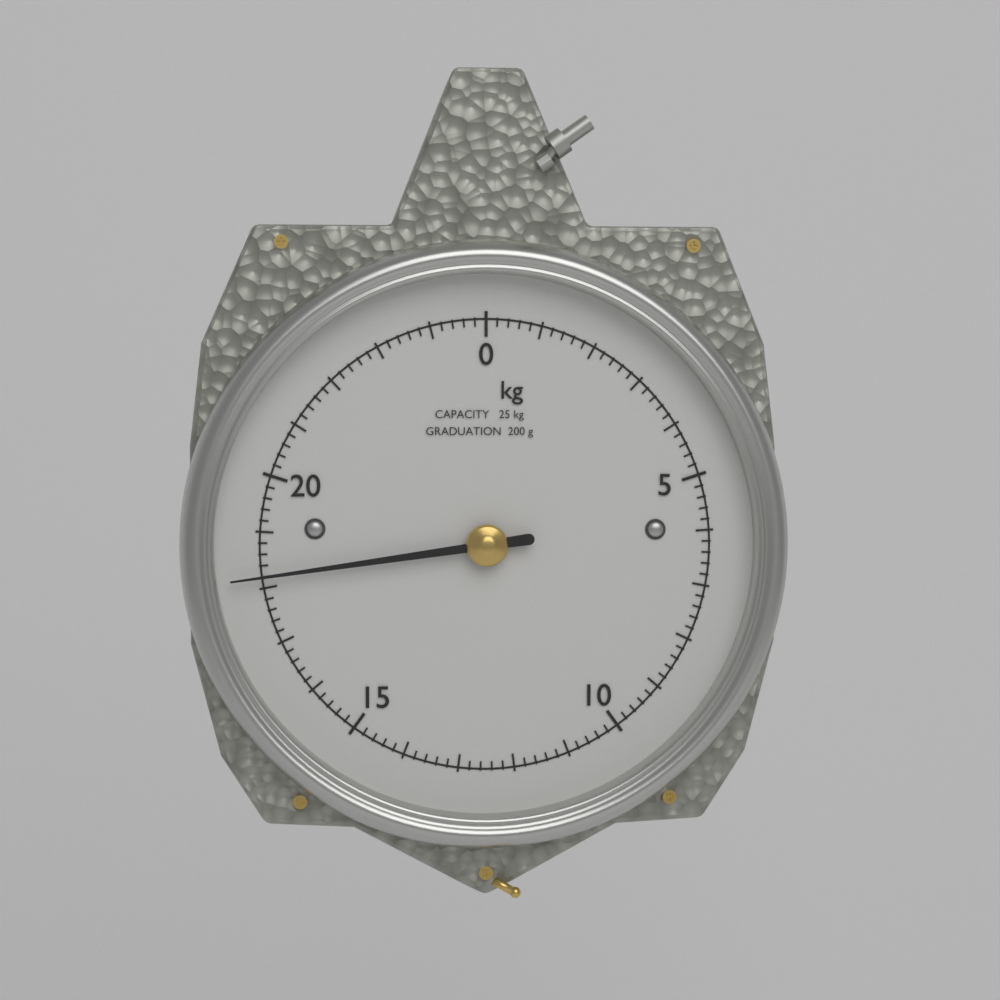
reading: 18.2 kg
